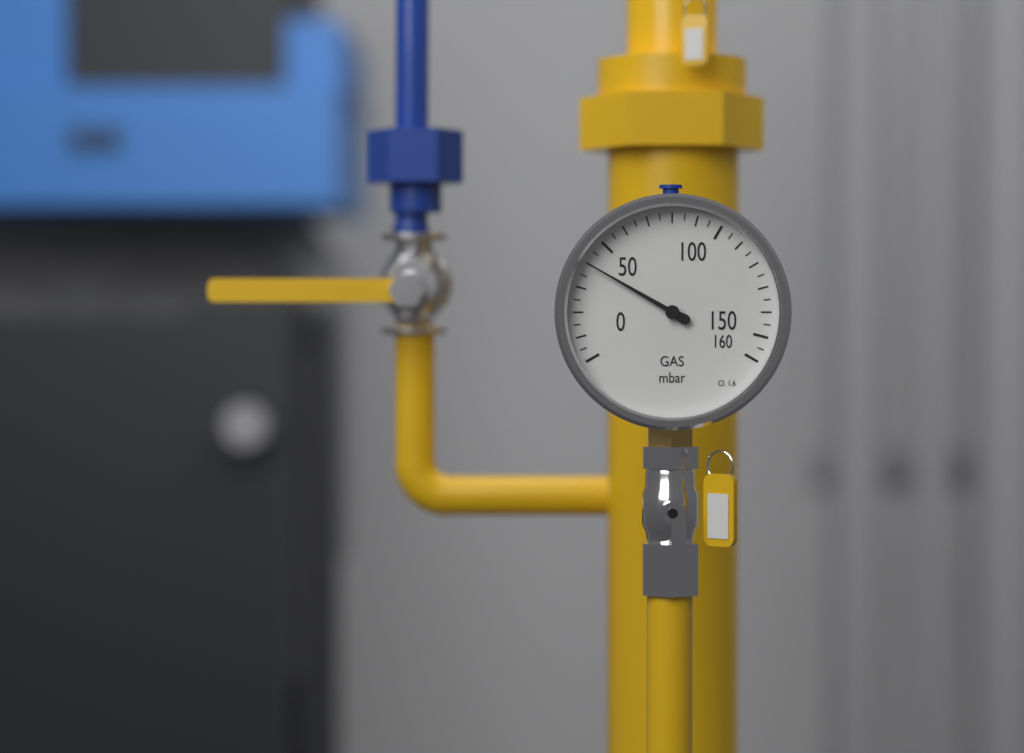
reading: 40 mbar
